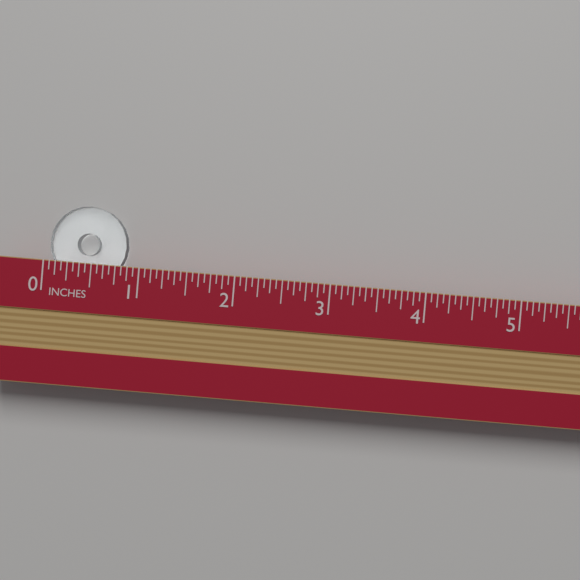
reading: 0.8125 in
